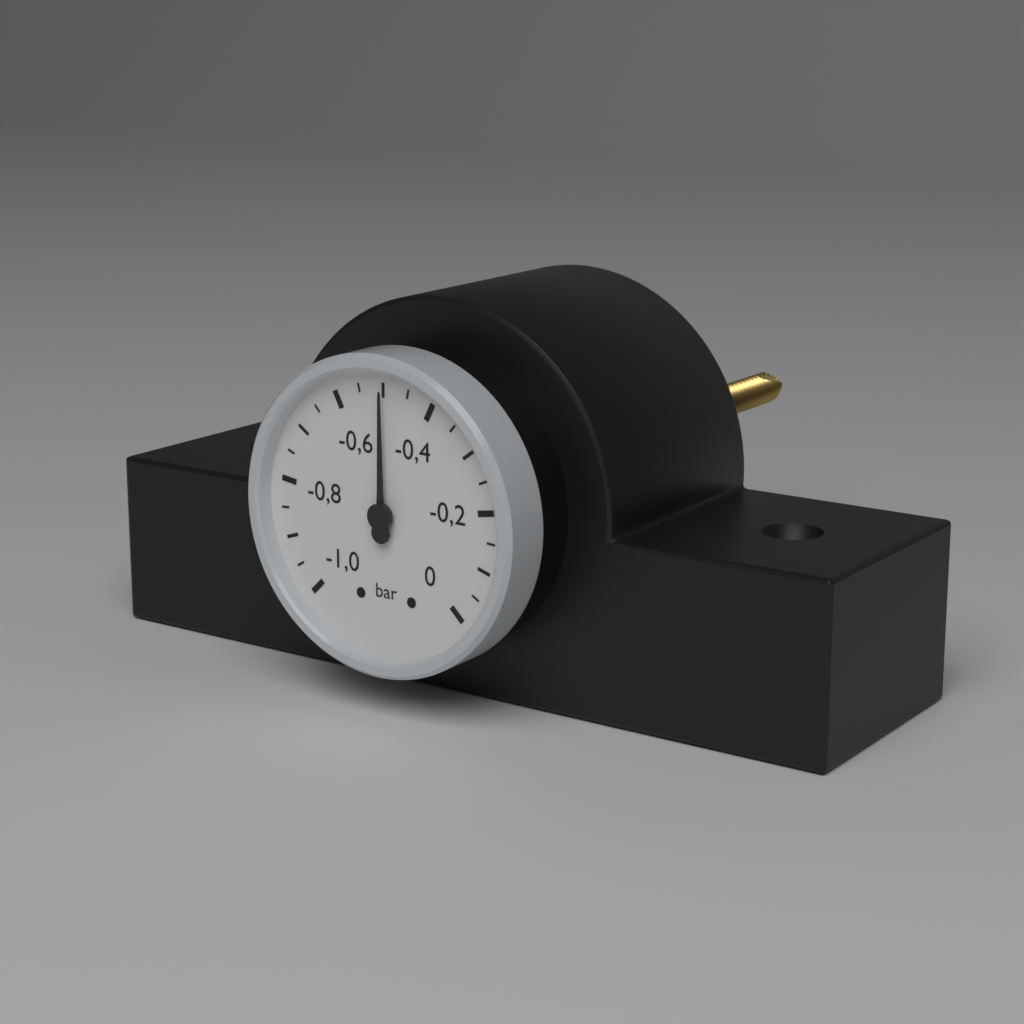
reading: -0.50 bar
